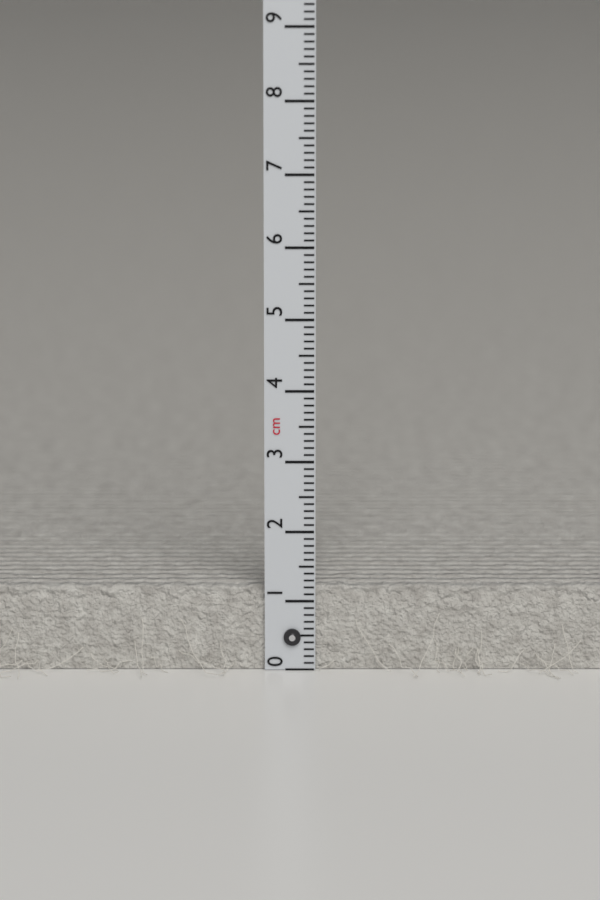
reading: 1.2 cm
